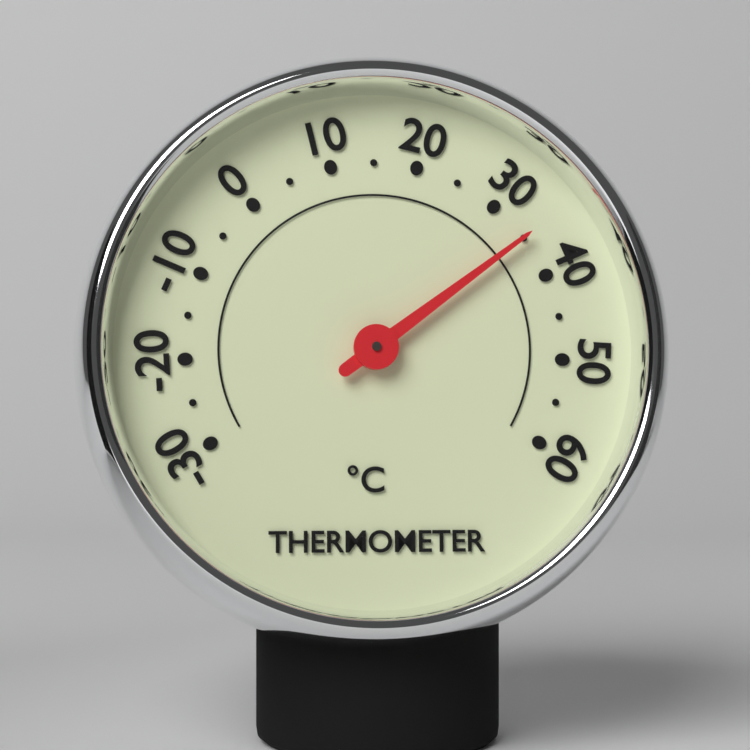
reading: 35 °C
